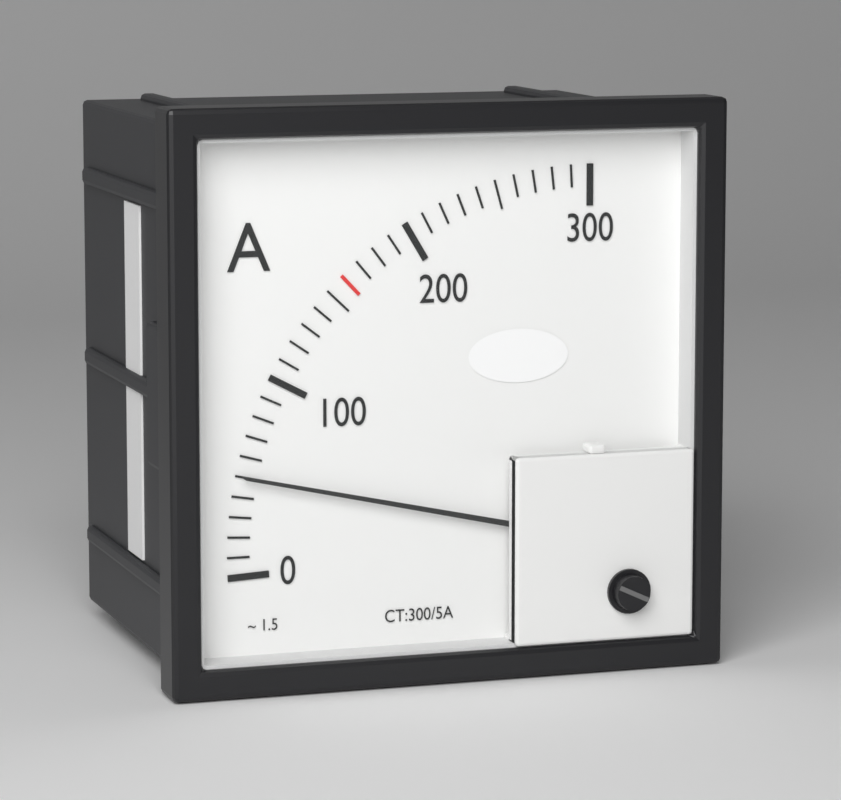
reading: 50 A
